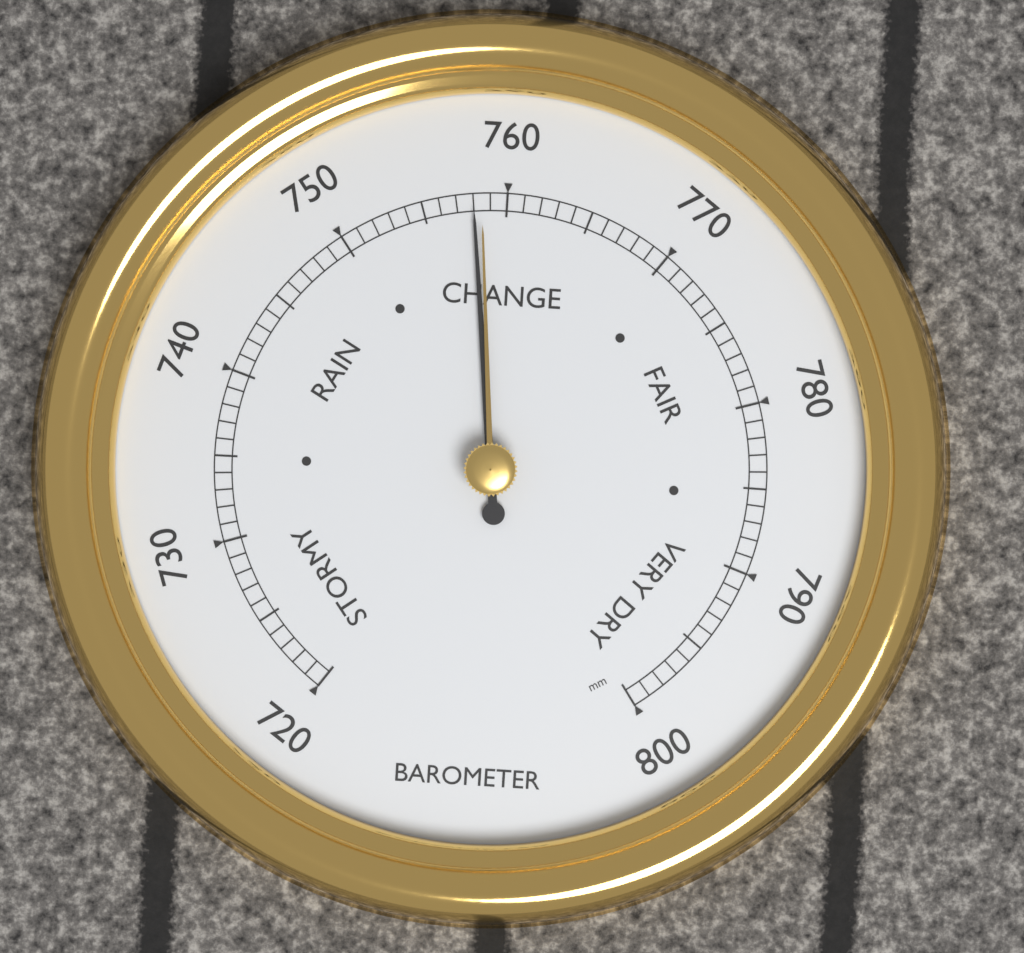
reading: 758 mm
